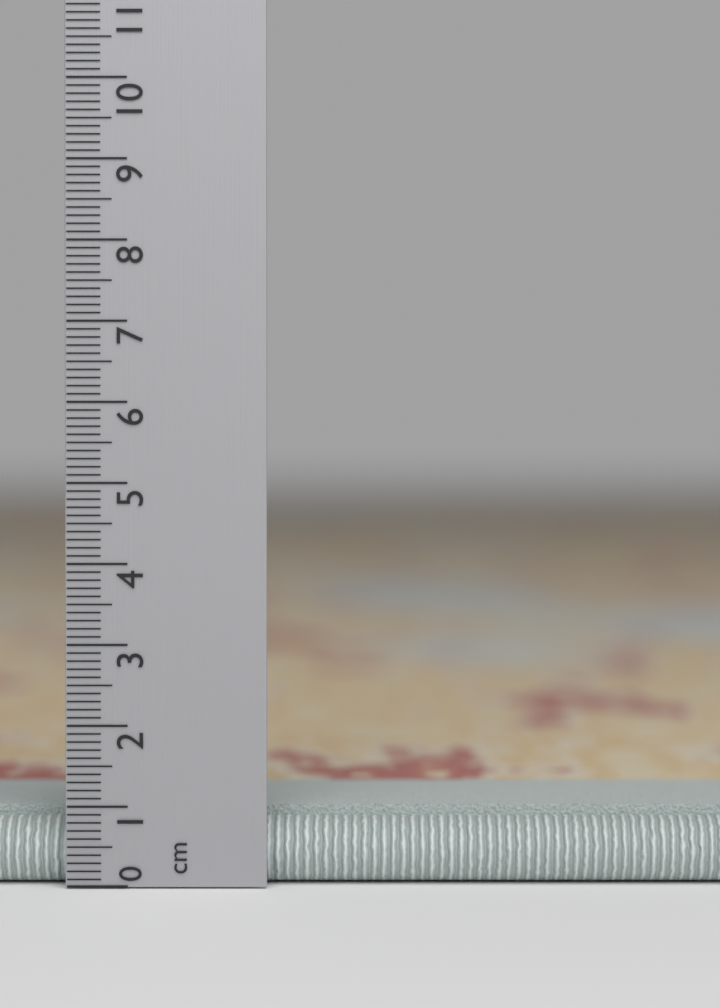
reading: 1.0 cm
